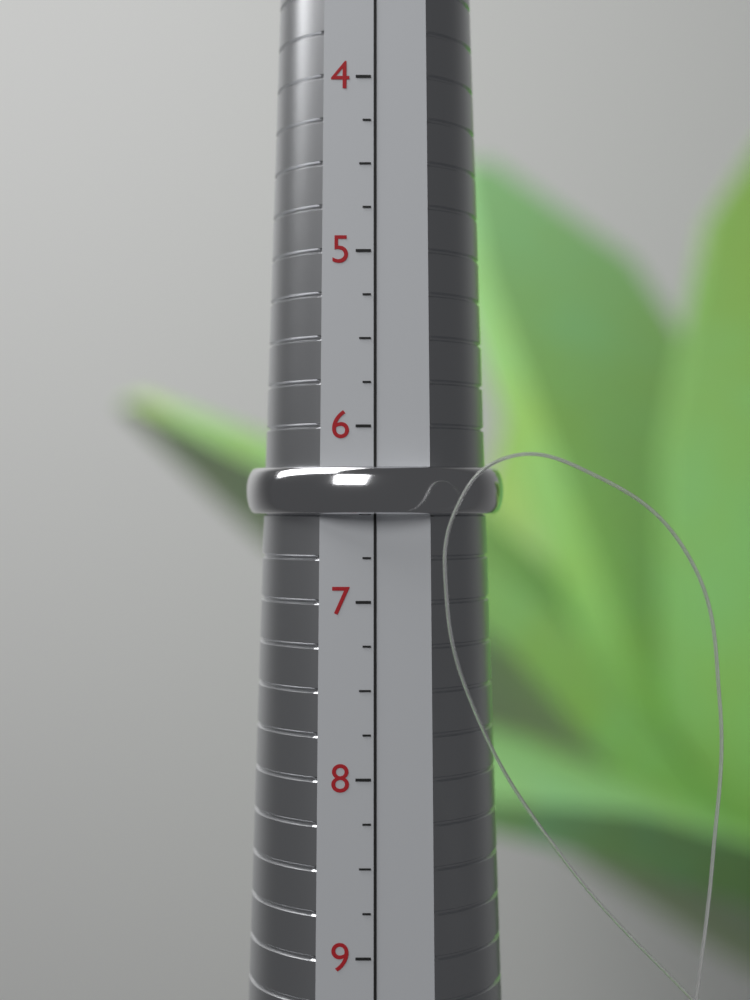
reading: 6.50 (no unit)
